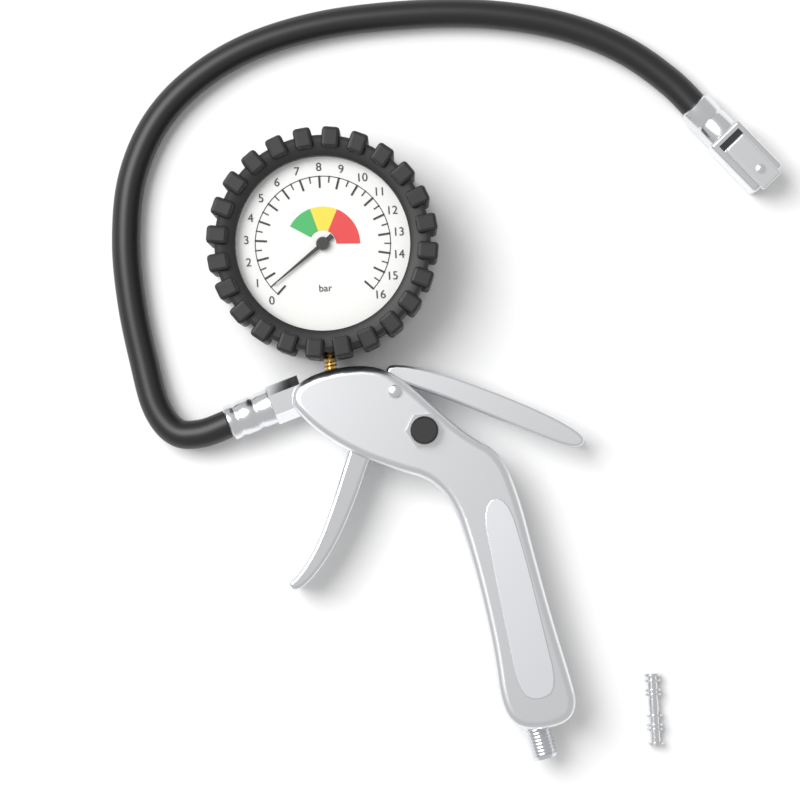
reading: 0.5 bar
